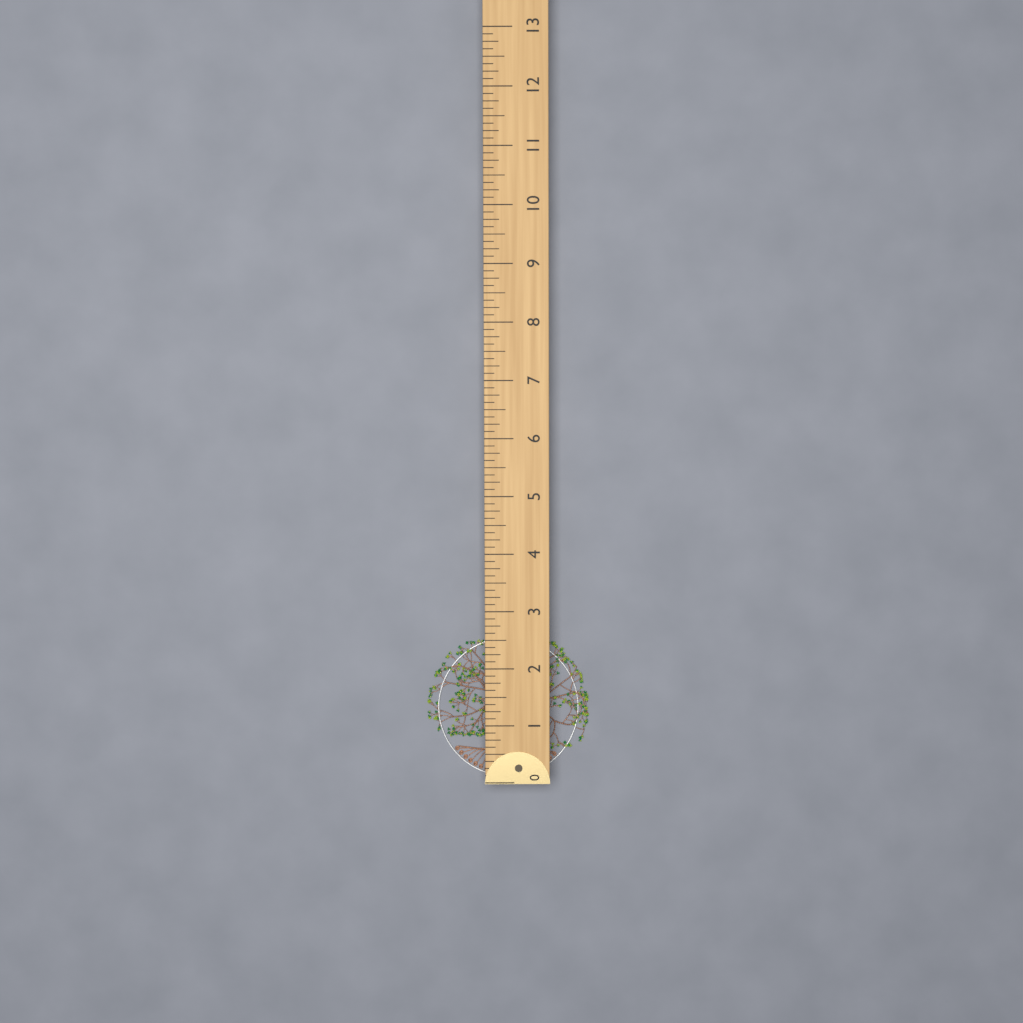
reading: 2.500 (no unit)
